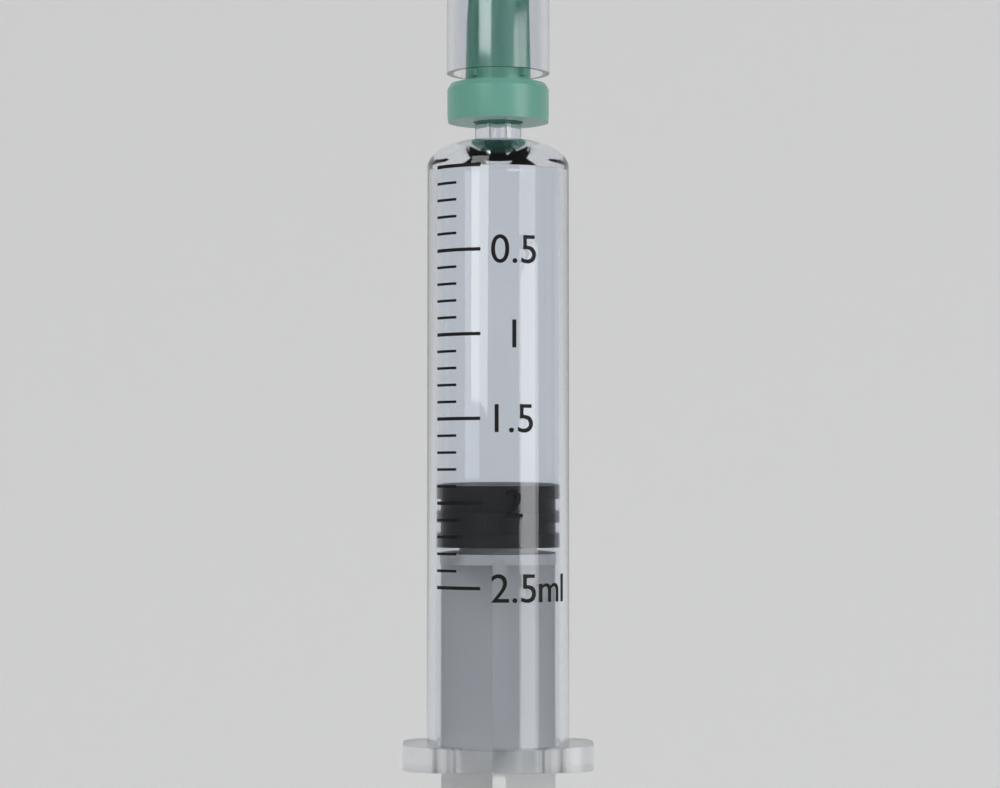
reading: 1.9 ml
